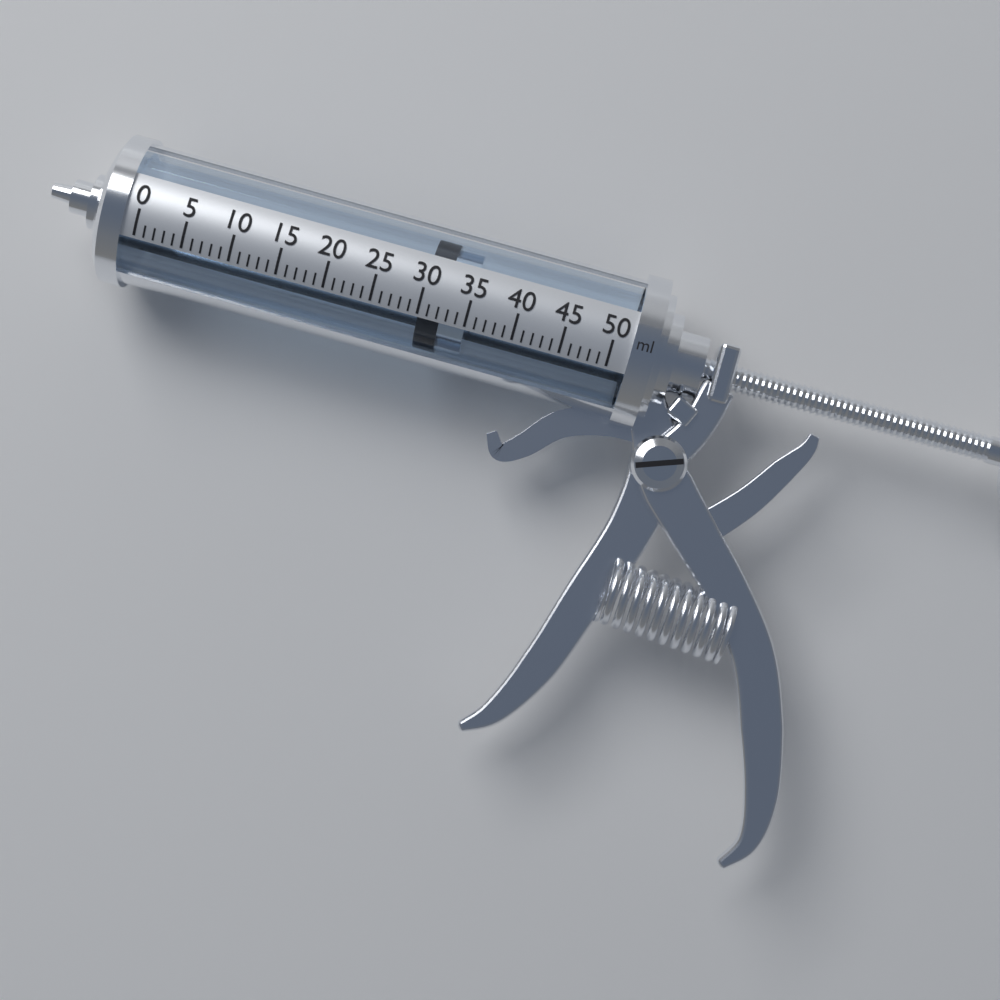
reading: 30 ml
